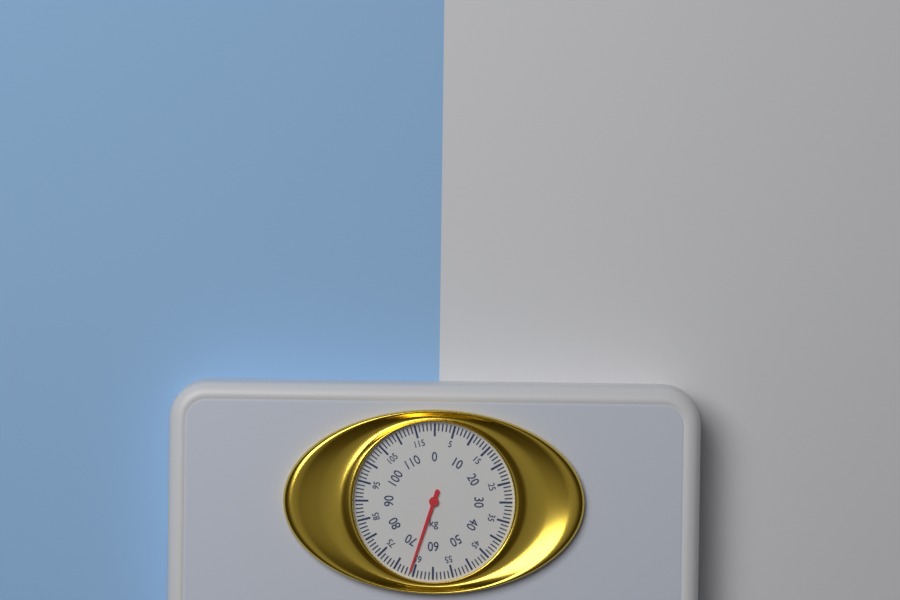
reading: 66 kg
